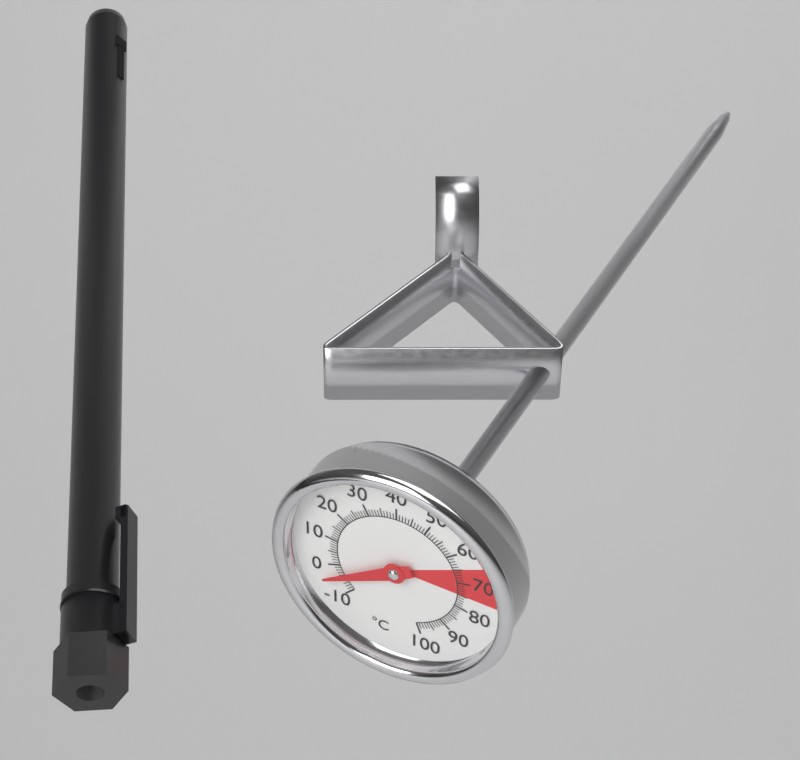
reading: -4 °C
